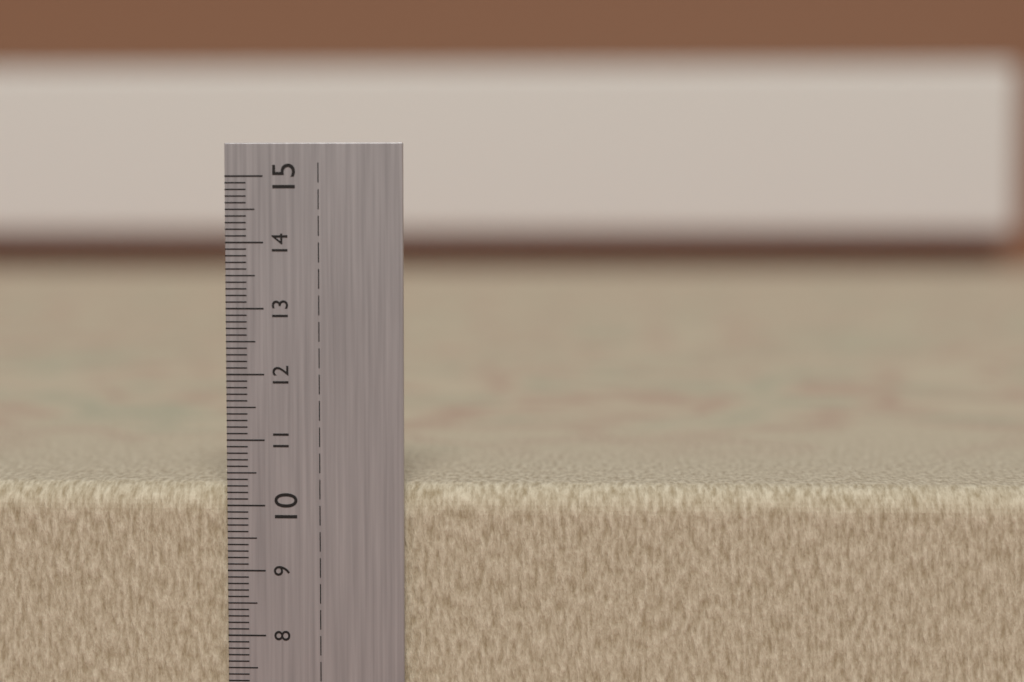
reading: 10.3 cm
